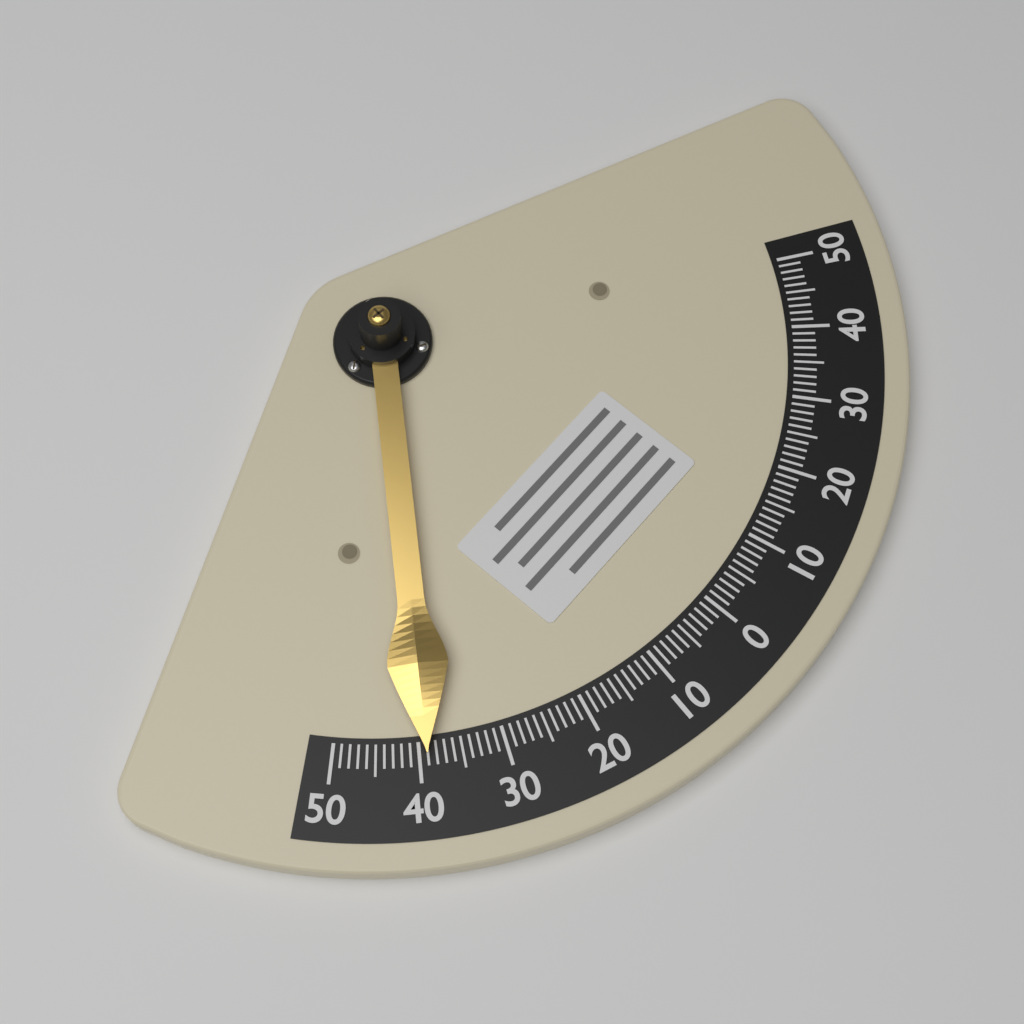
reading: -39 (no unit)
